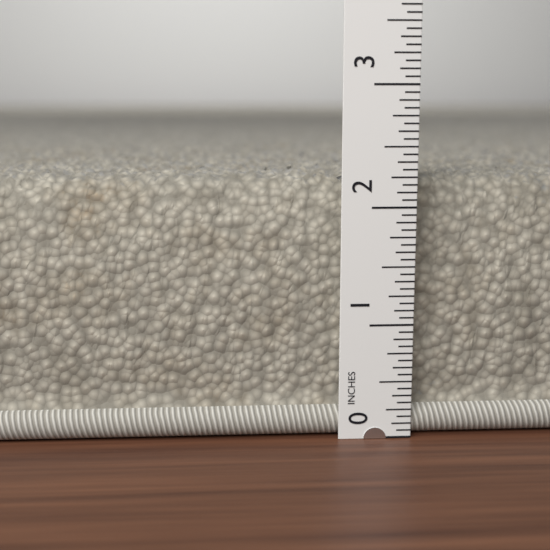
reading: 2.2500 in
